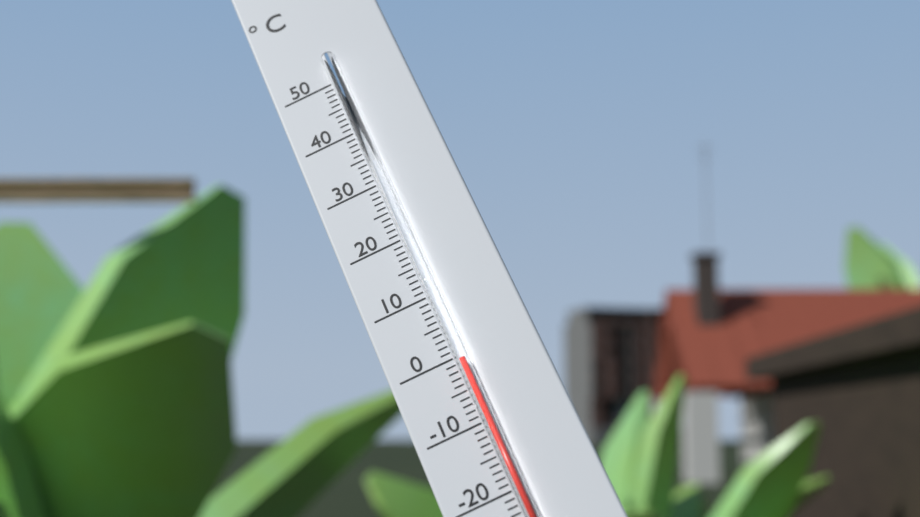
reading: -1 °C
